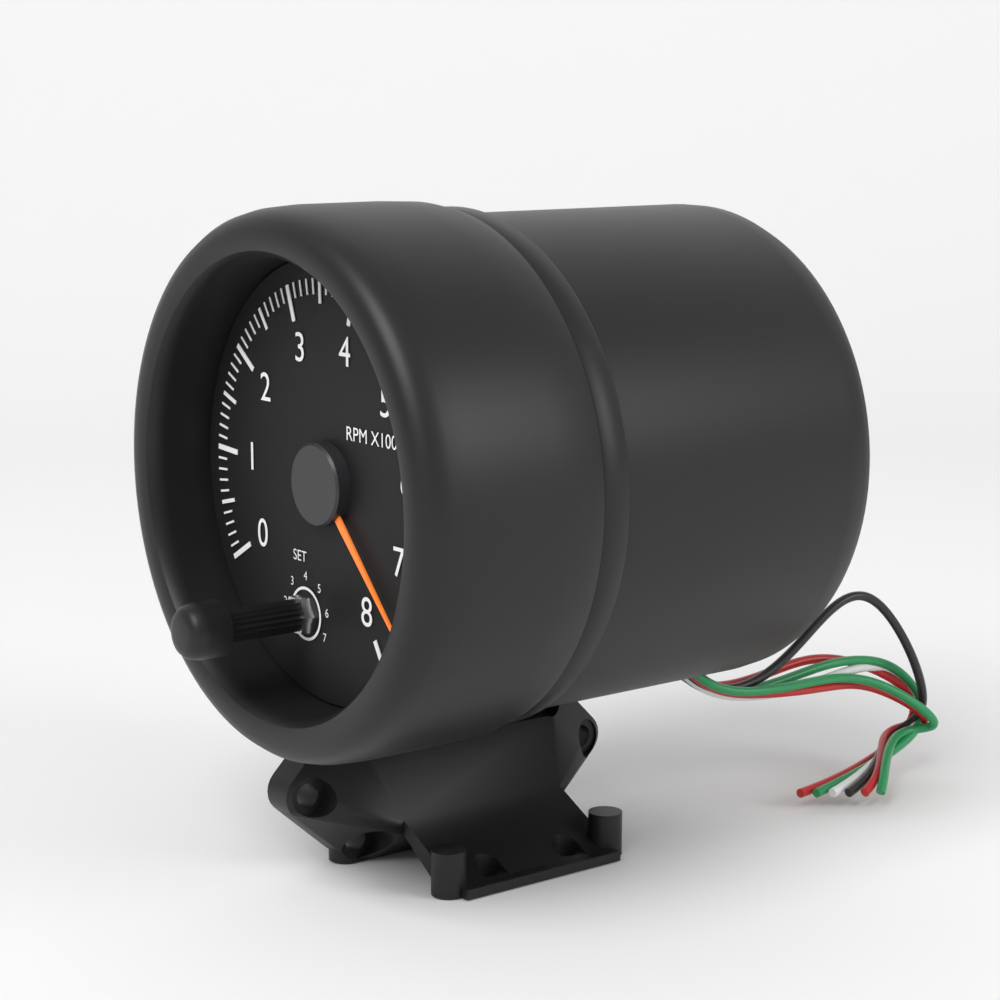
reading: 7.6 RPM x1000
